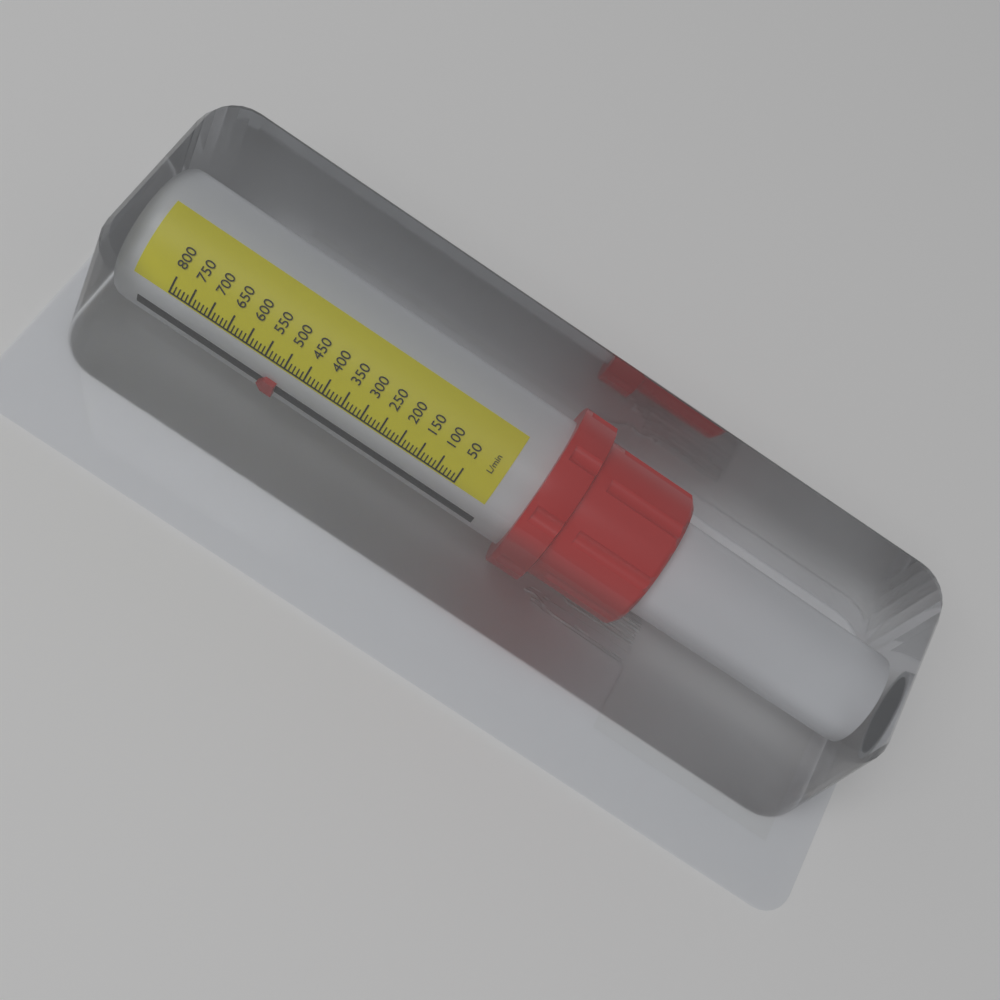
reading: 500 L/min
